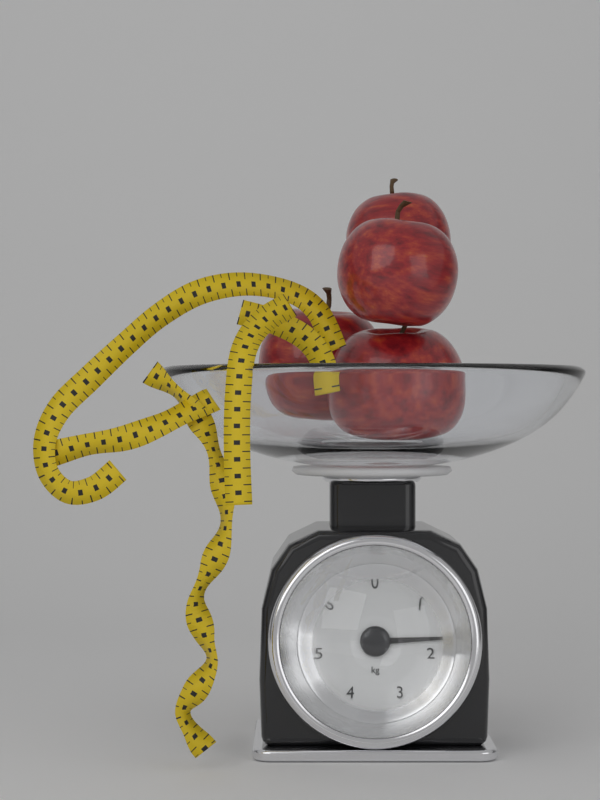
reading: 1.70 kg
